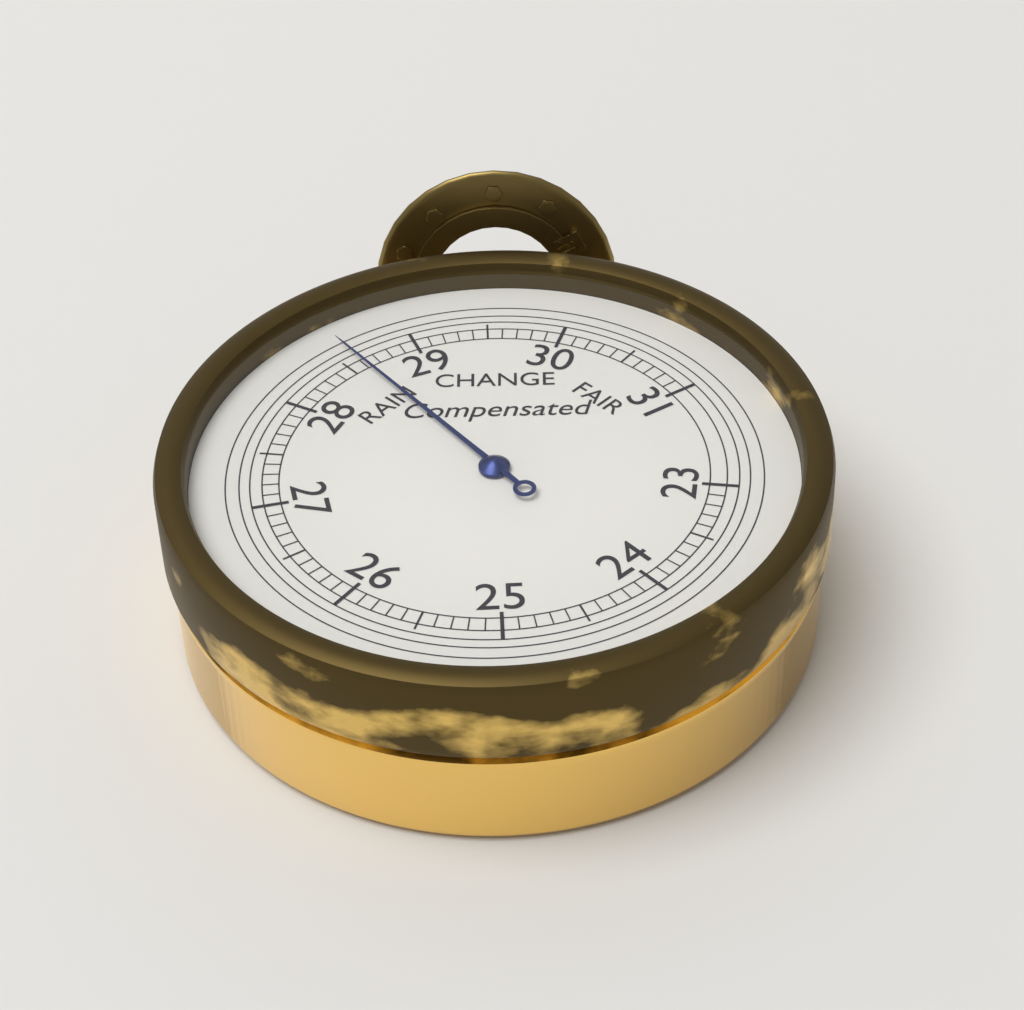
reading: 28.6 inHg
